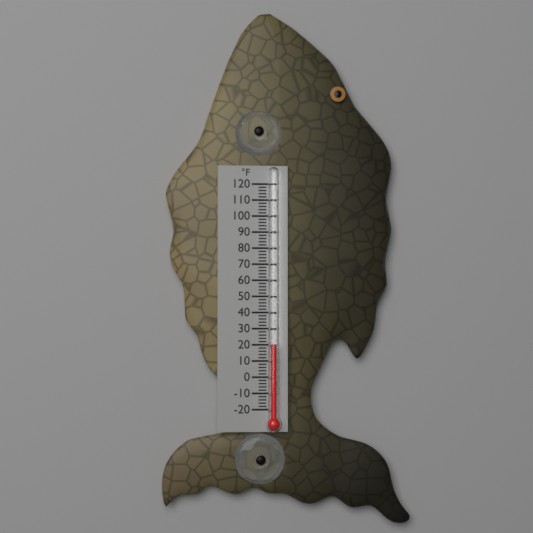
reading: 20 °F
